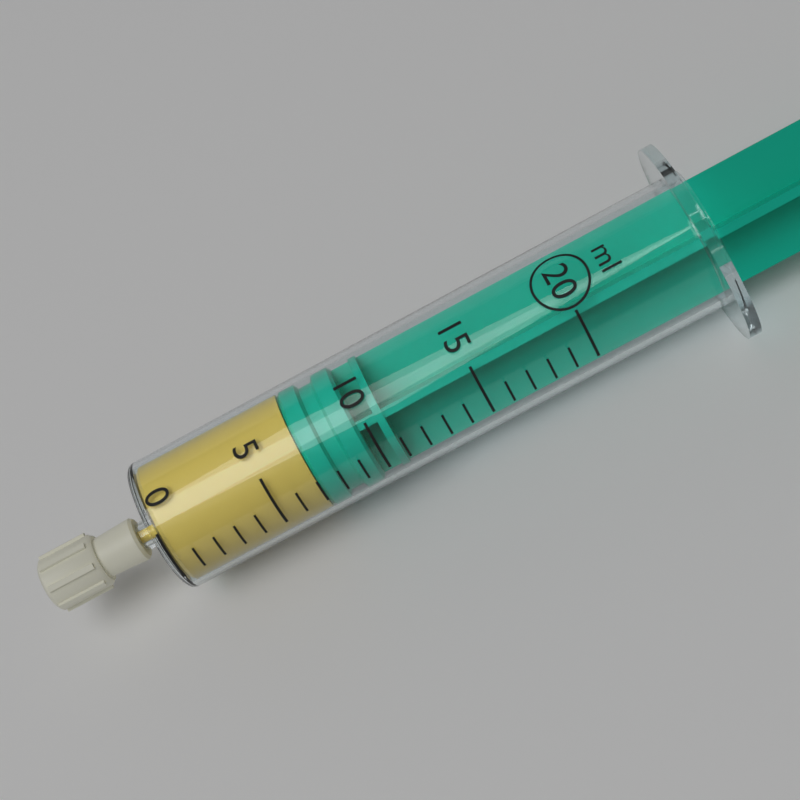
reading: 7 ml
